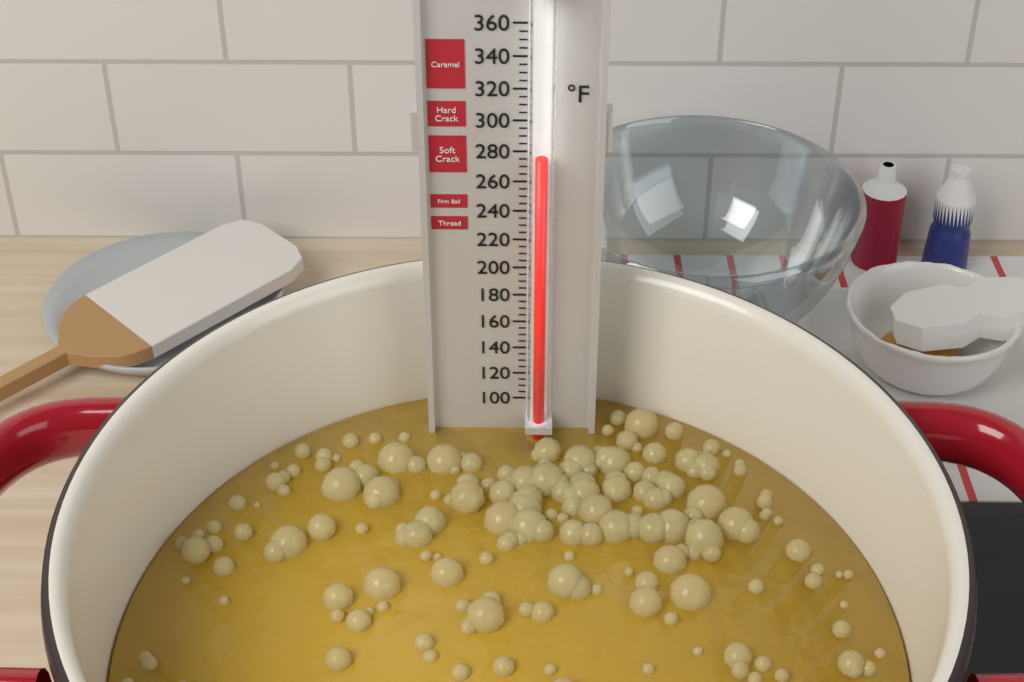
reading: 280 °F
